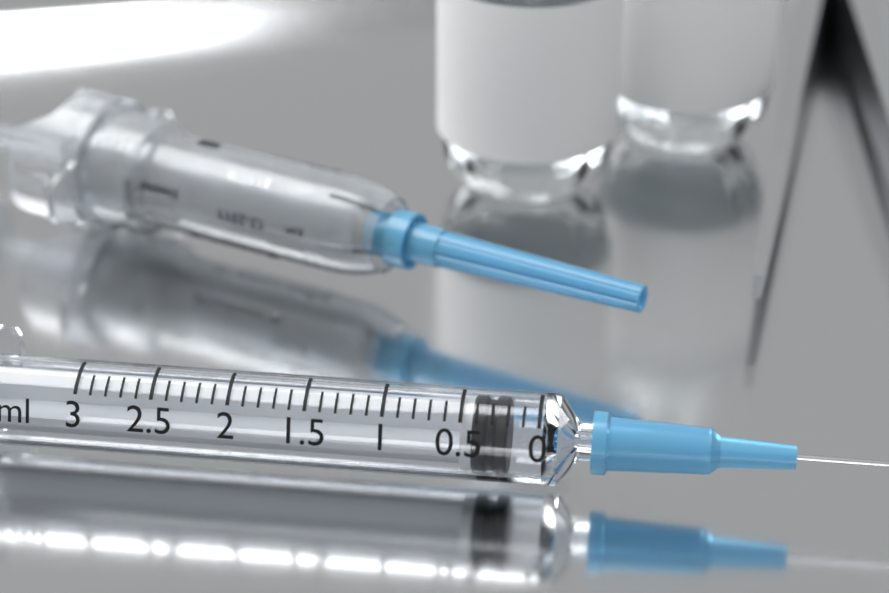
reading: 0.2 ml
